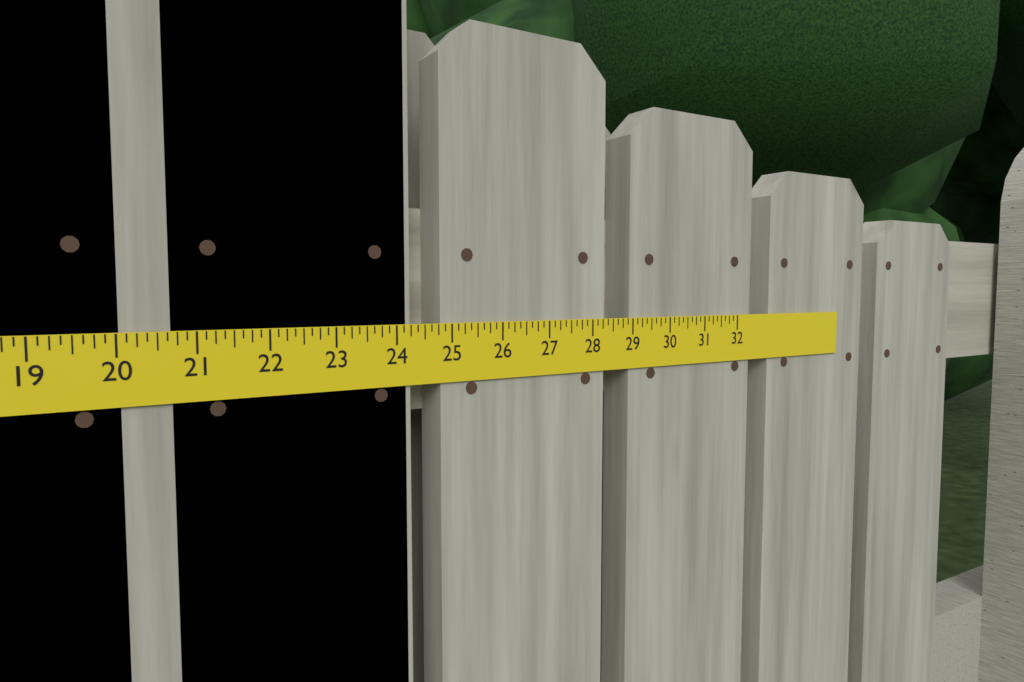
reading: 24.250 in
